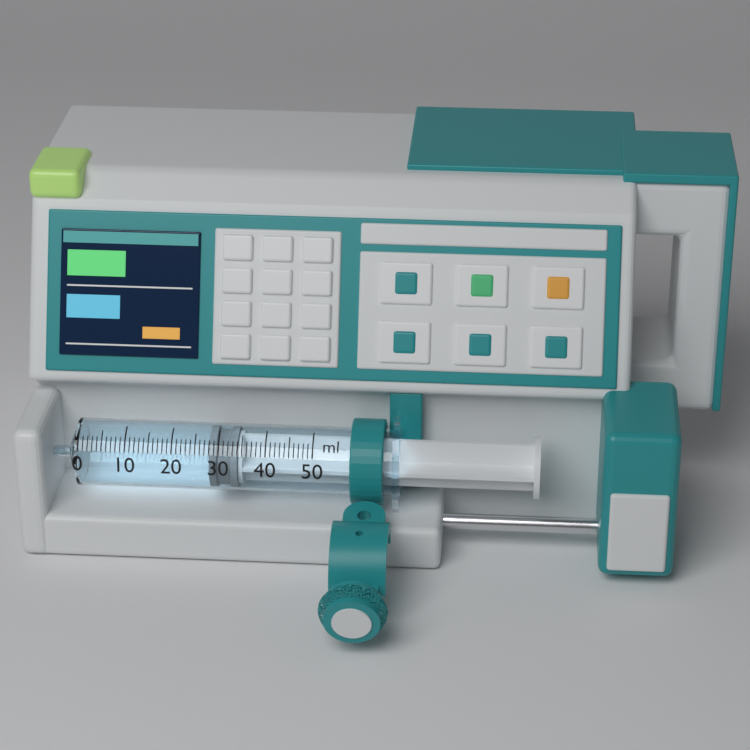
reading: 28 ml
